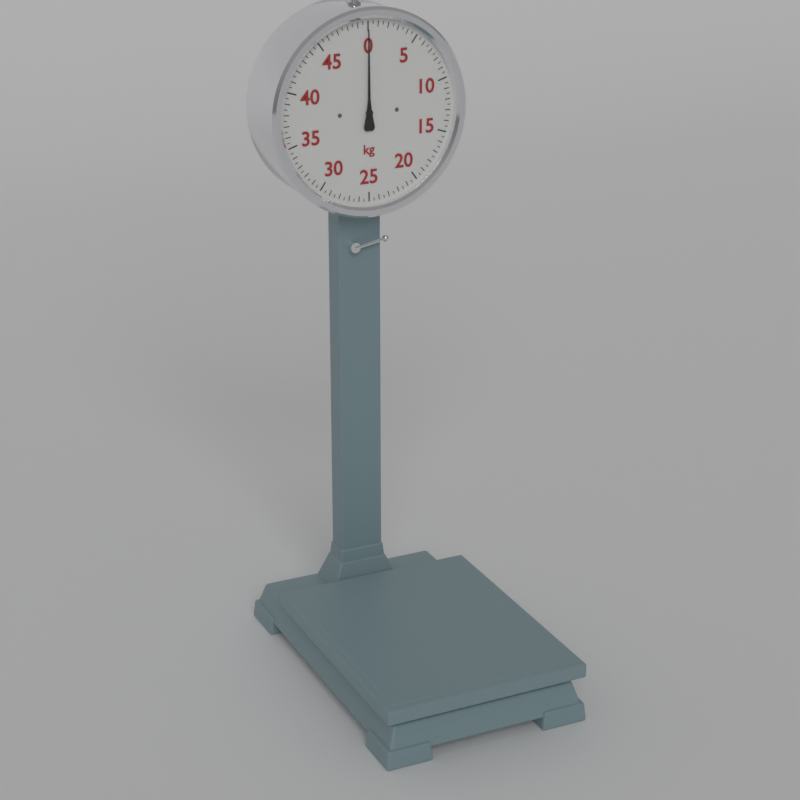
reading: 0.0 kg
